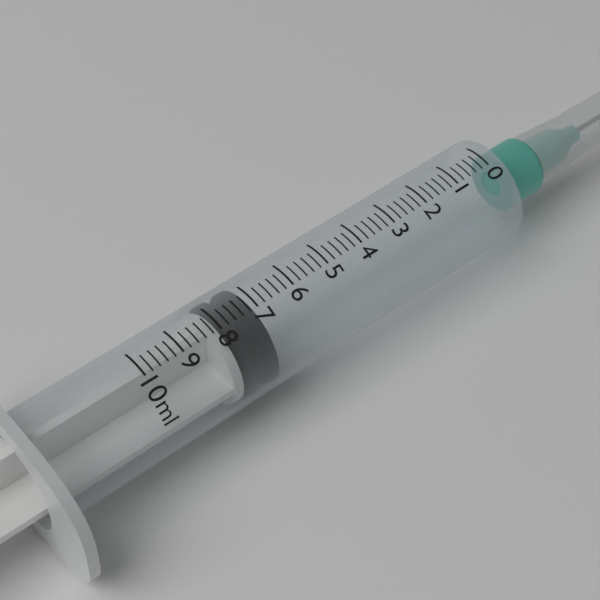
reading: 7.0 ml
